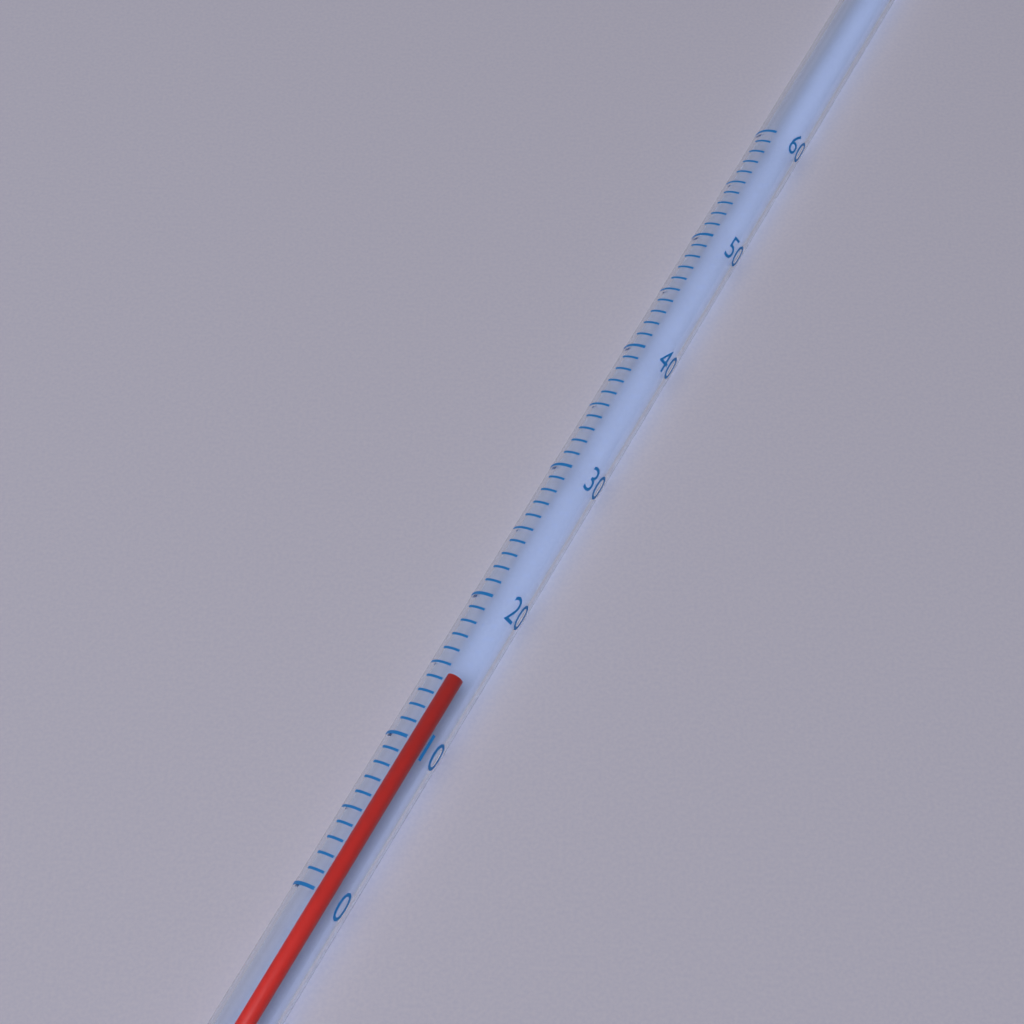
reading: 15 (no unit)
